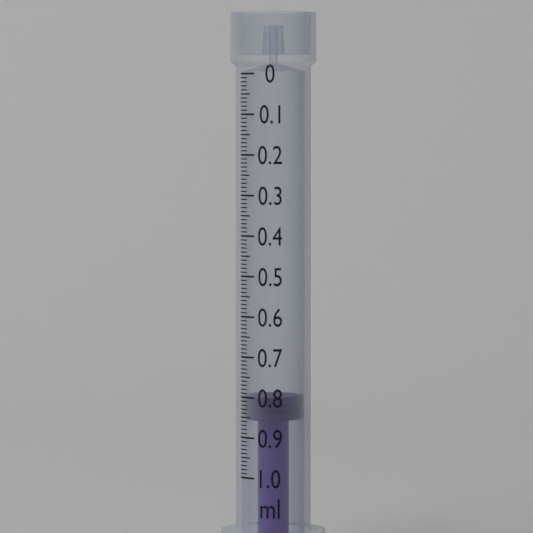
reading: 0.80 ml
